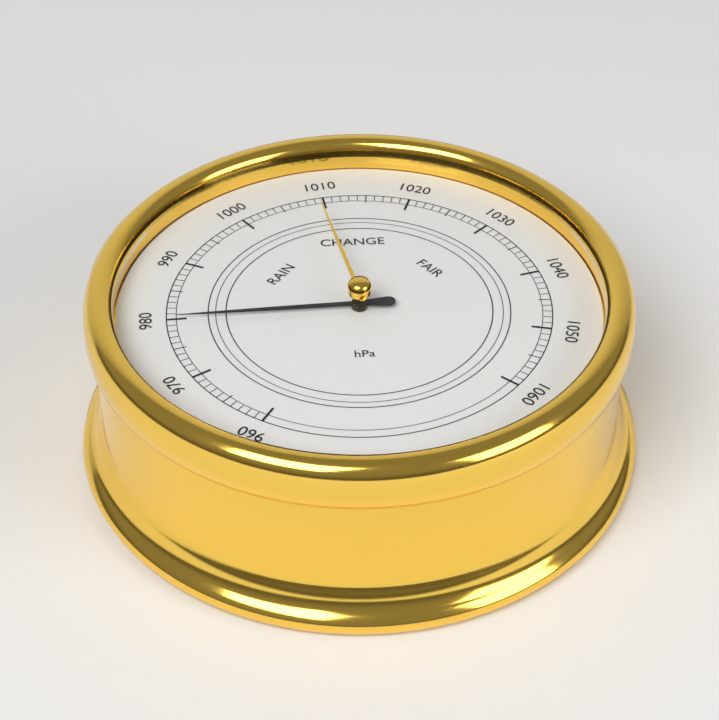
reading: 980 hPa
